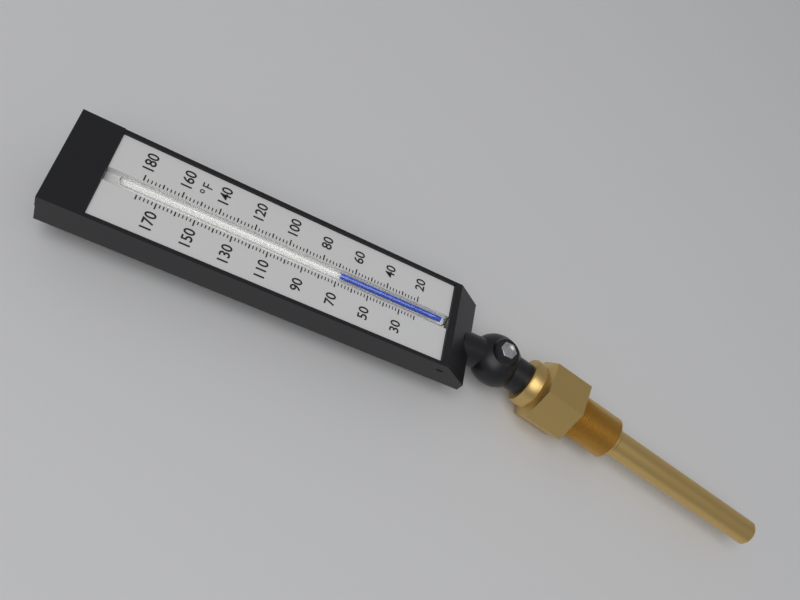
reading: 68 °F
